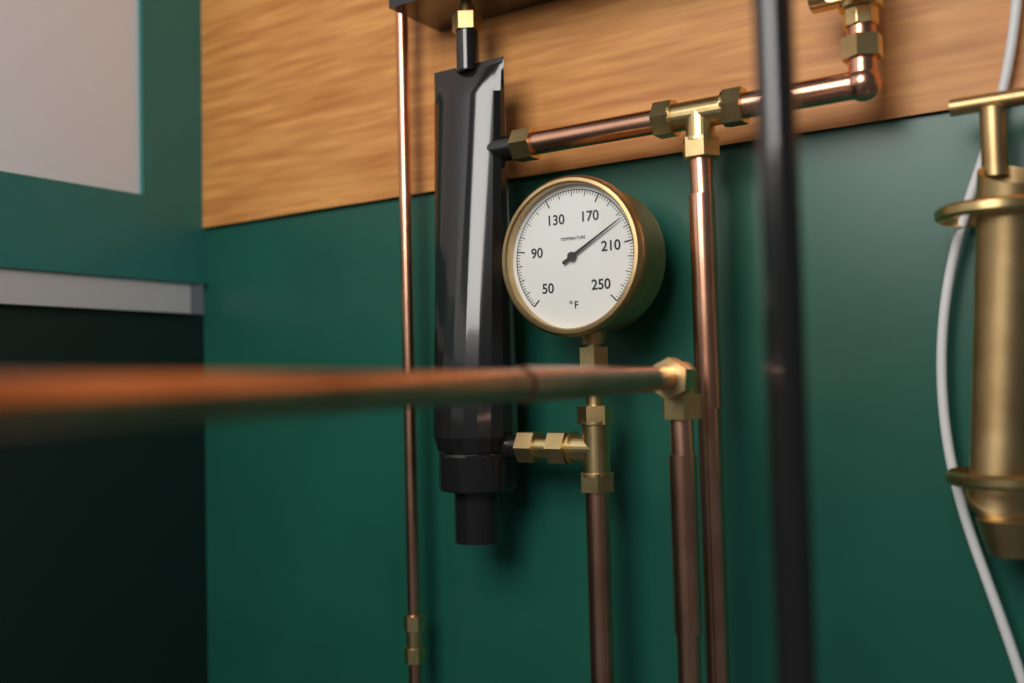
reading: 194 °F
